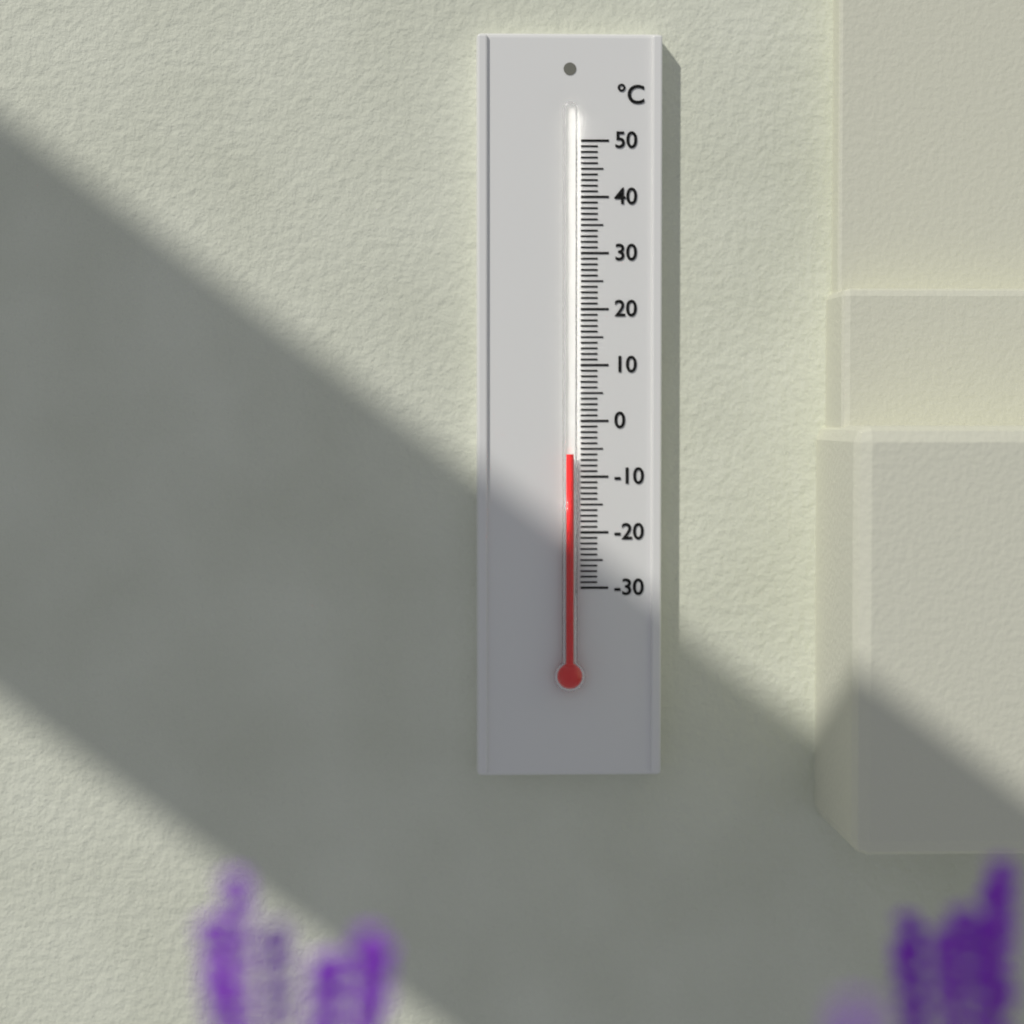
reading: -6 °C
